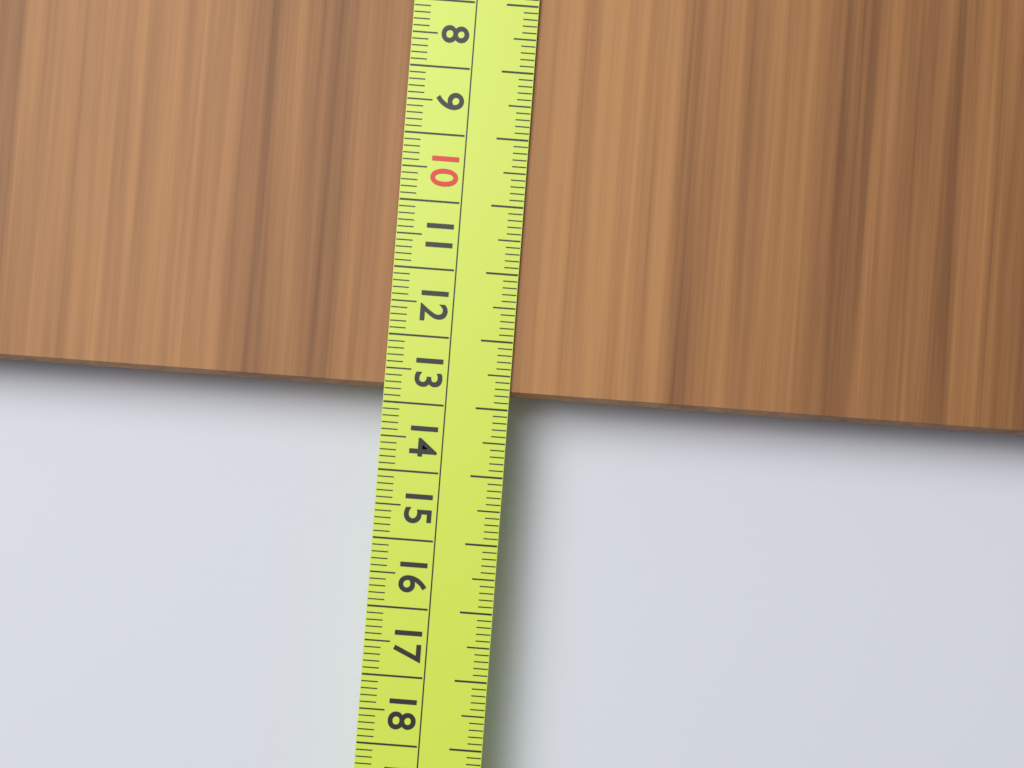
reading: 12.8 cm
